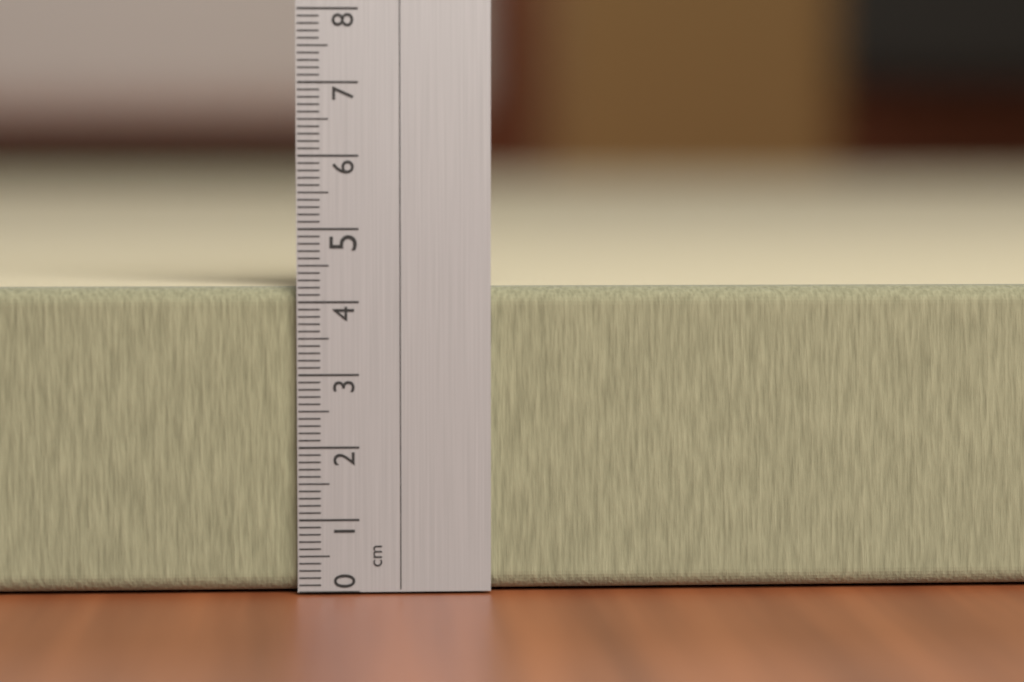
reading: 4.2 cm
